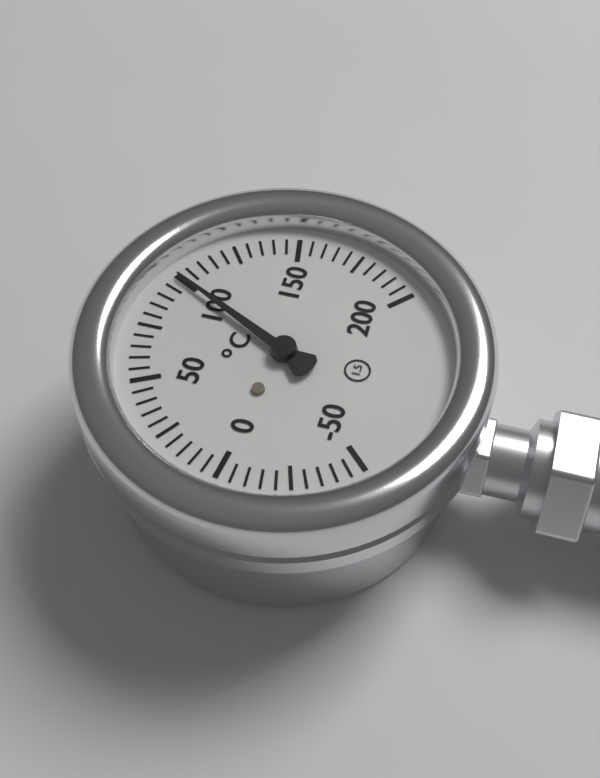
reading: 100 °C
